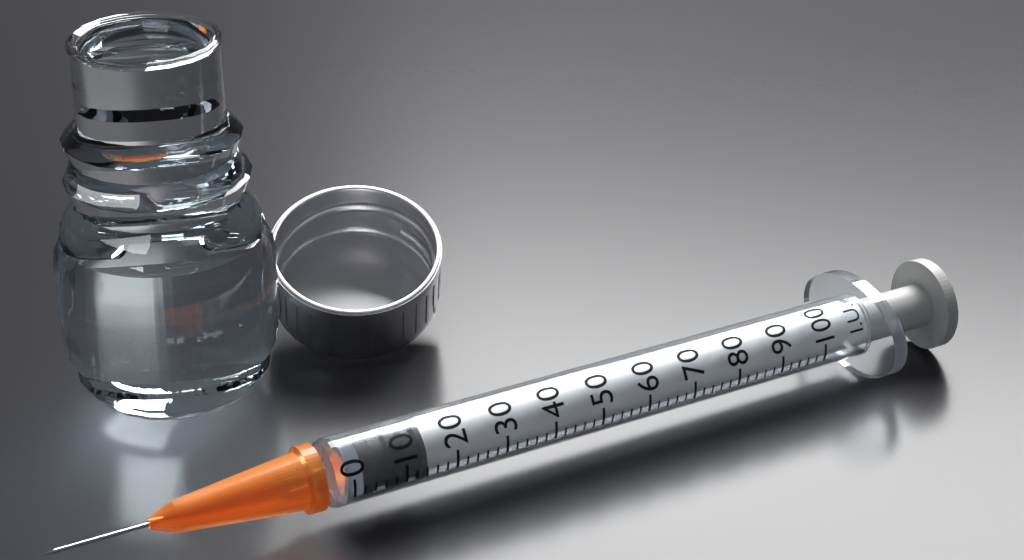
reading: 2 I.U.
